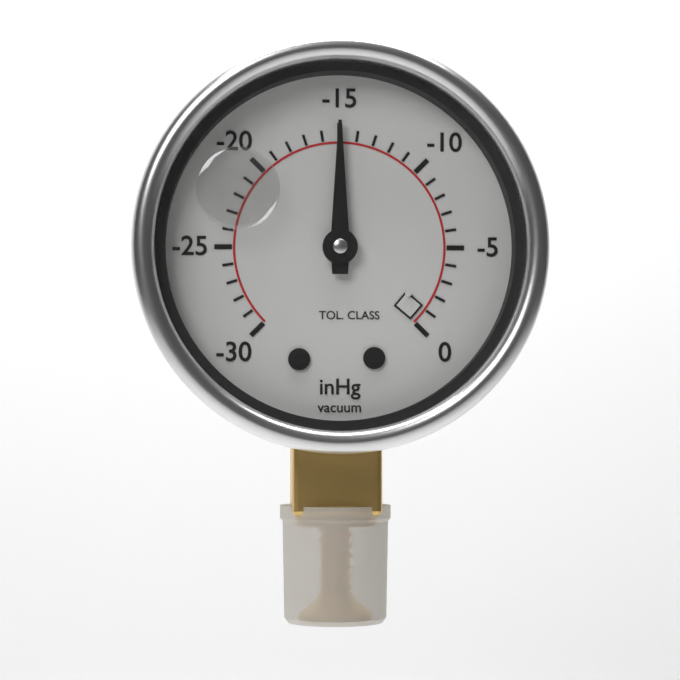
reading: -15 inHg
